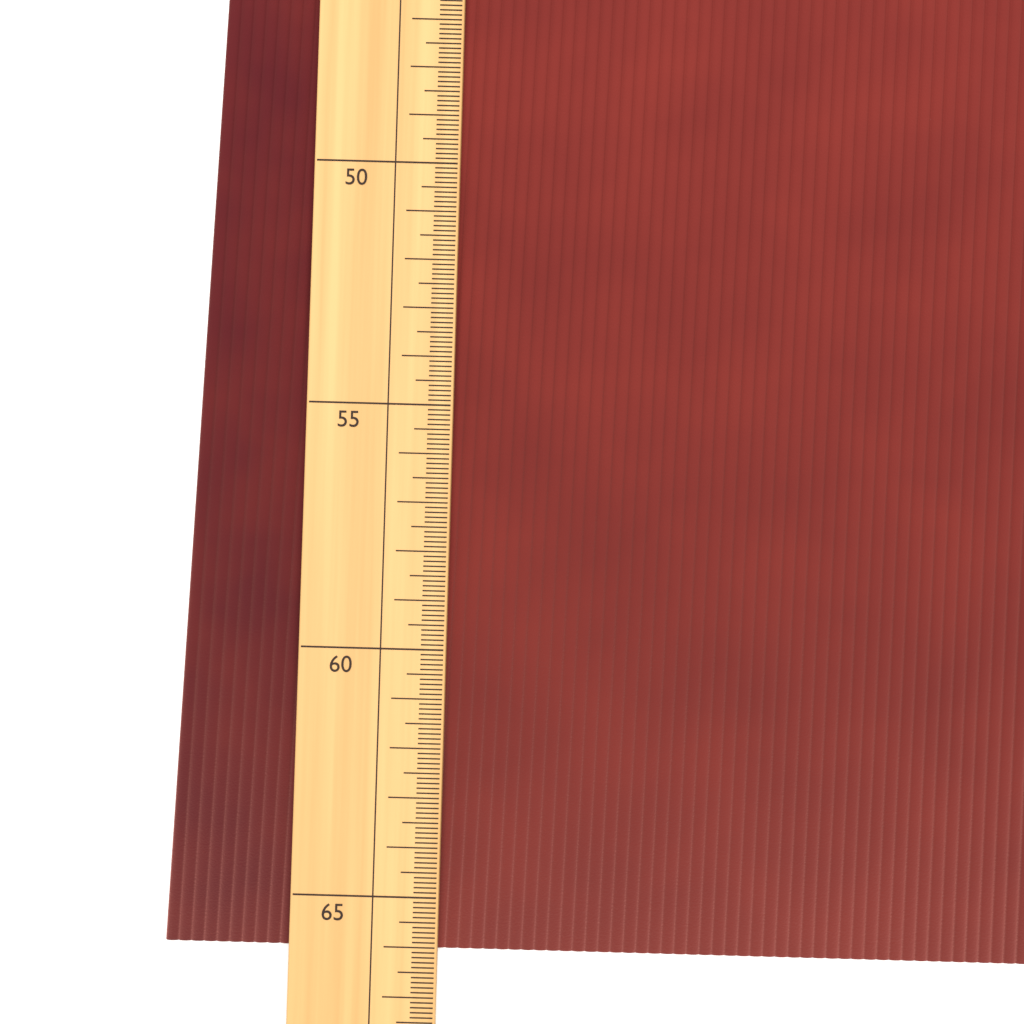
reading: 66.1 (no unit)
